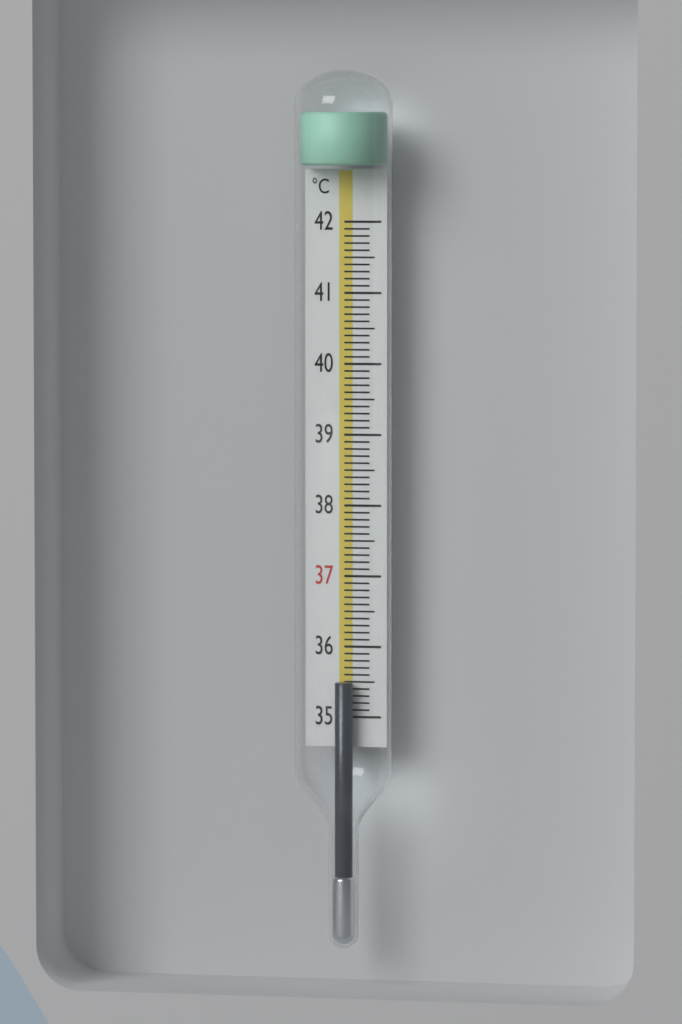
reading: 35.5 °C
